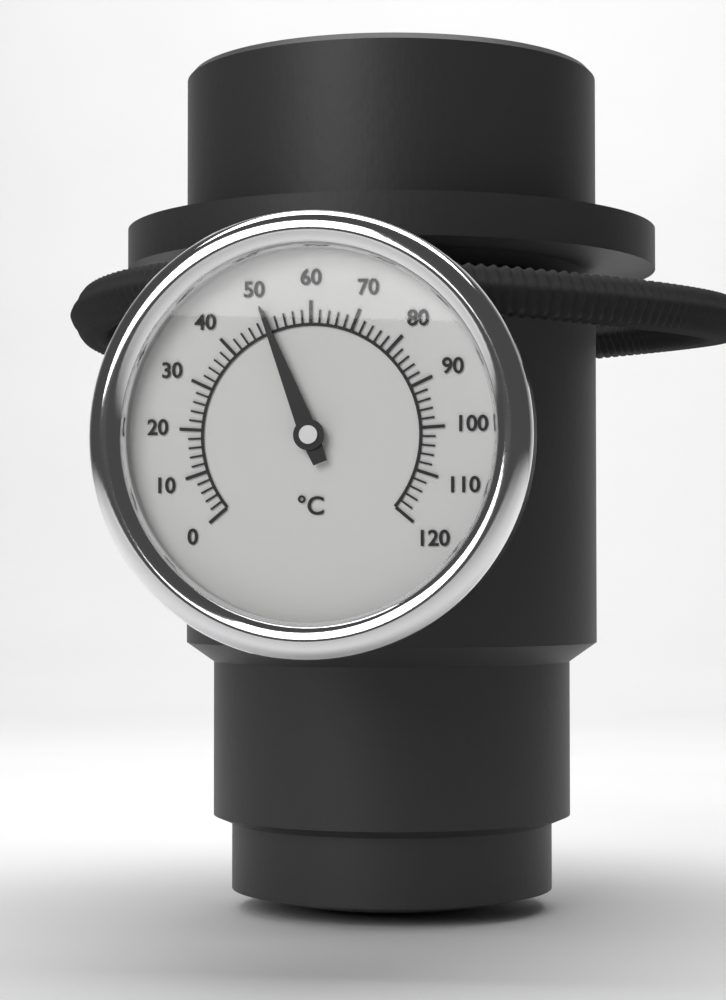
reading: 50 °C
